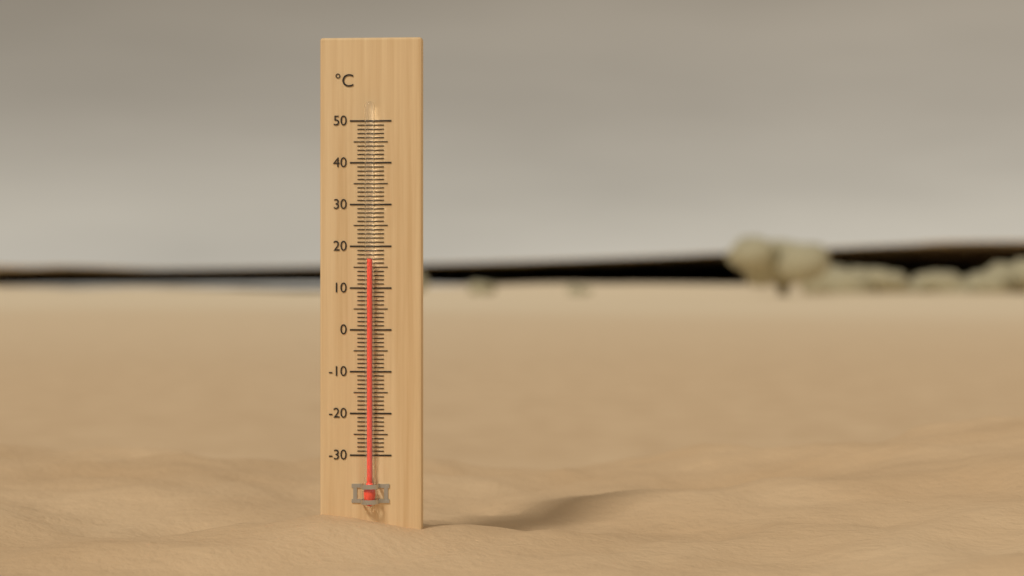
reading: 17 °C
